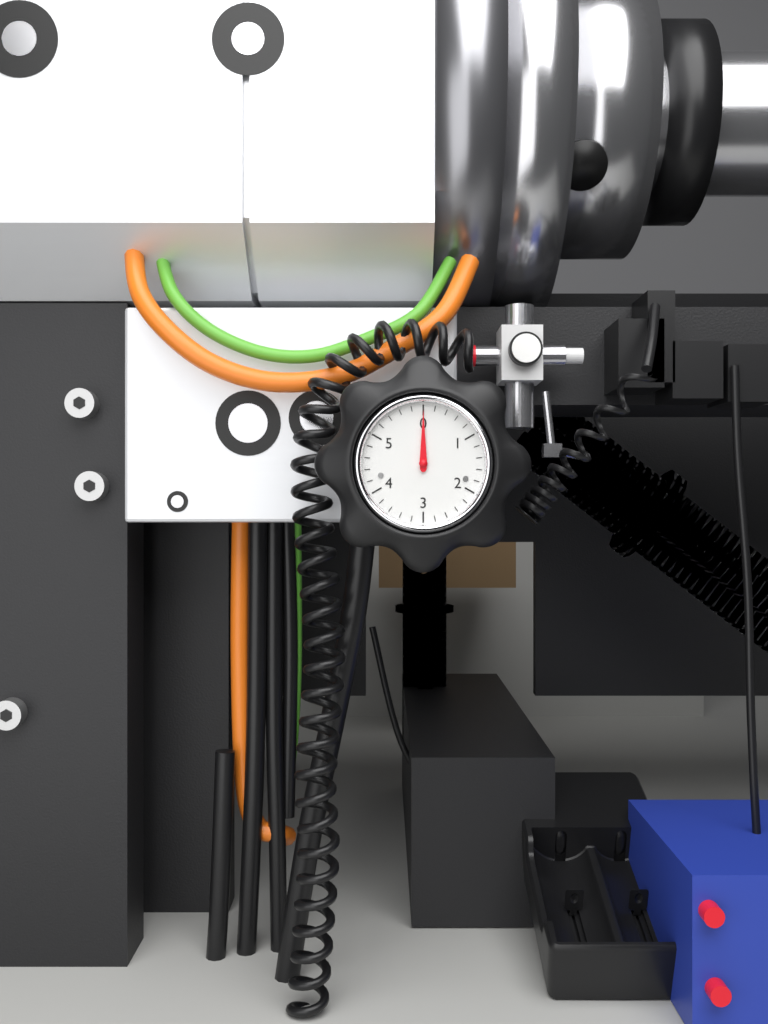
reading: 0.0 (no unit)
